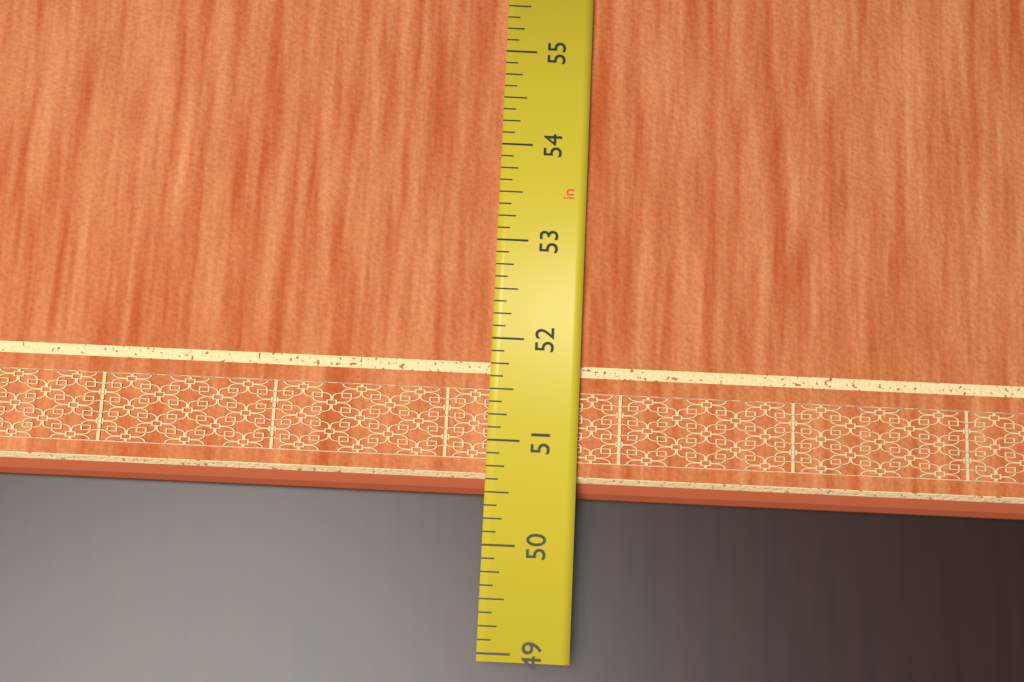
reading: 50.500 in
